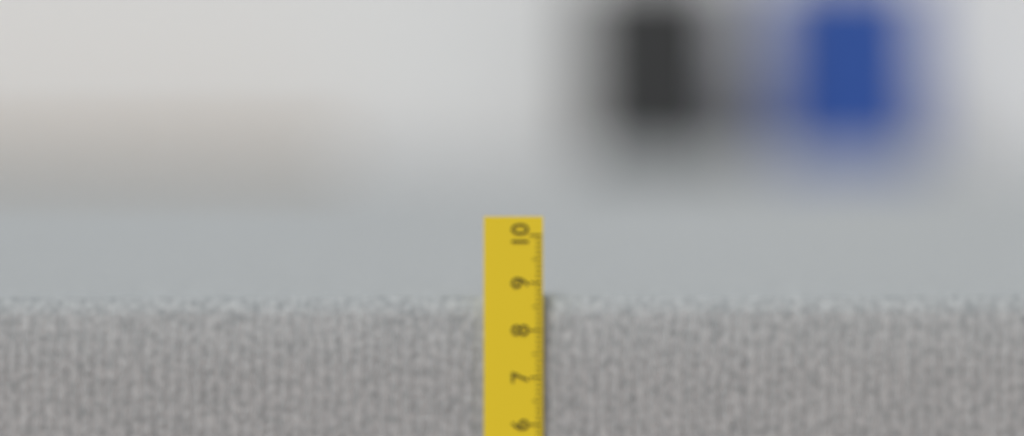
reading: 8.7 cm
